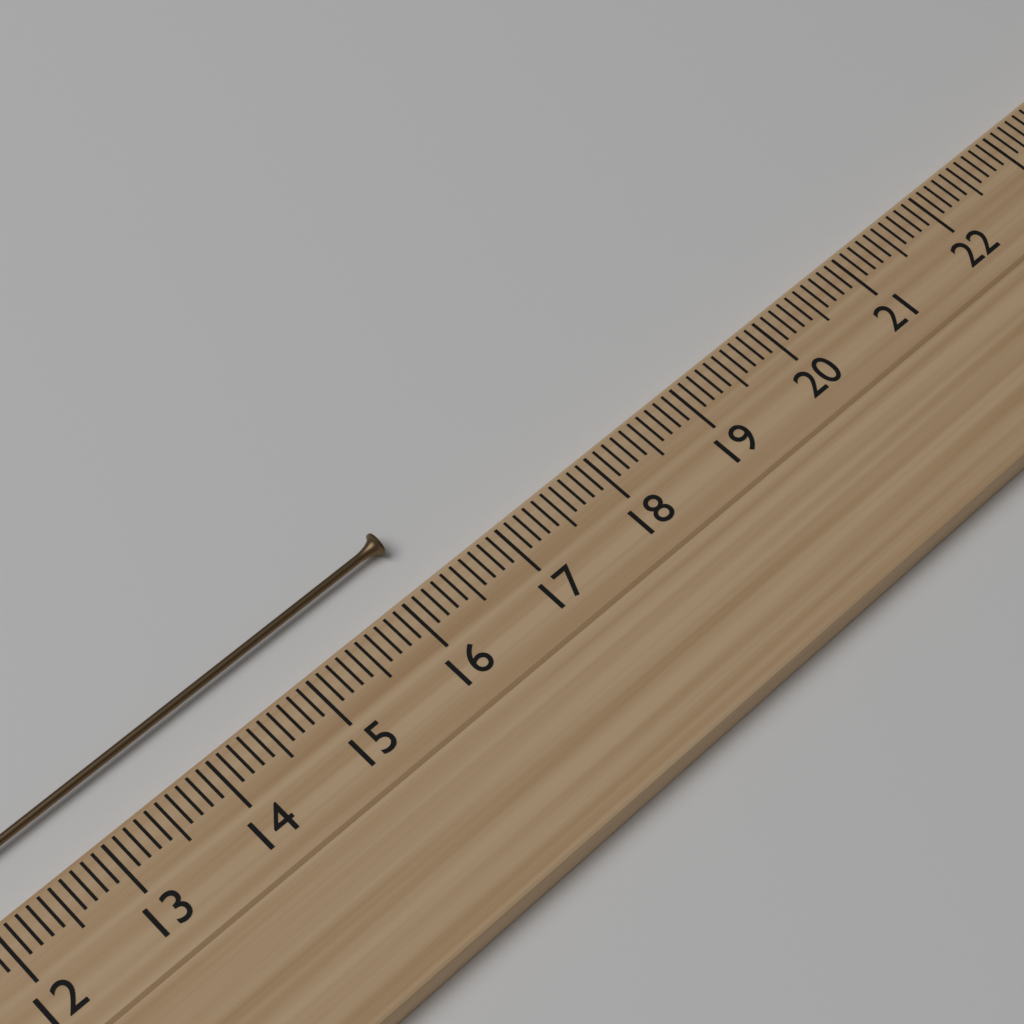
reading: 16.3 cm
